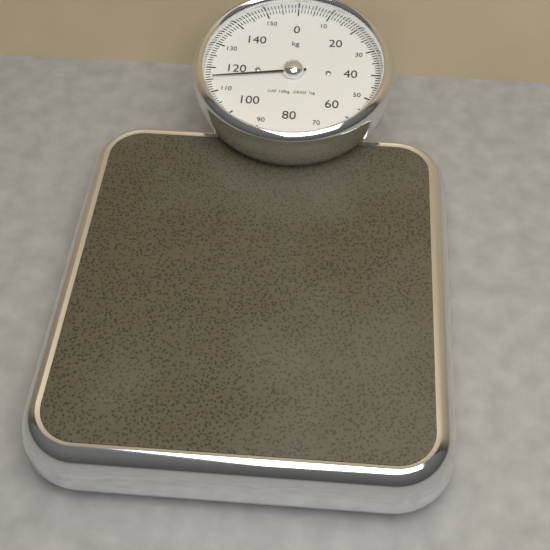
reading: 116 kg
